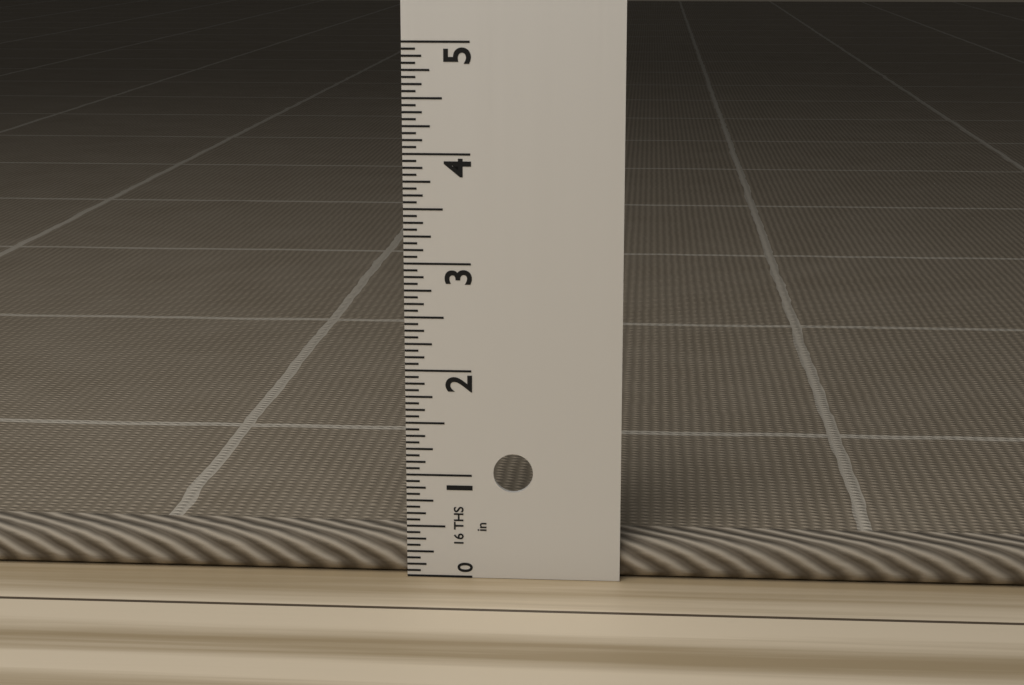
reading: 0.3750 in
